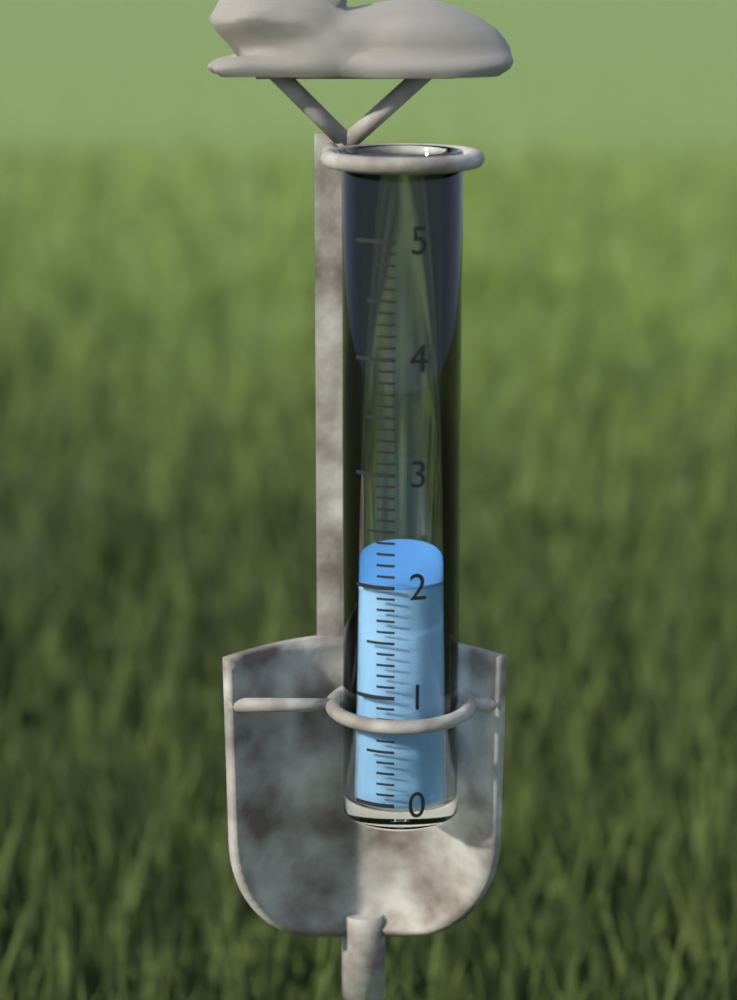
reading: 2.0 (no unit)
